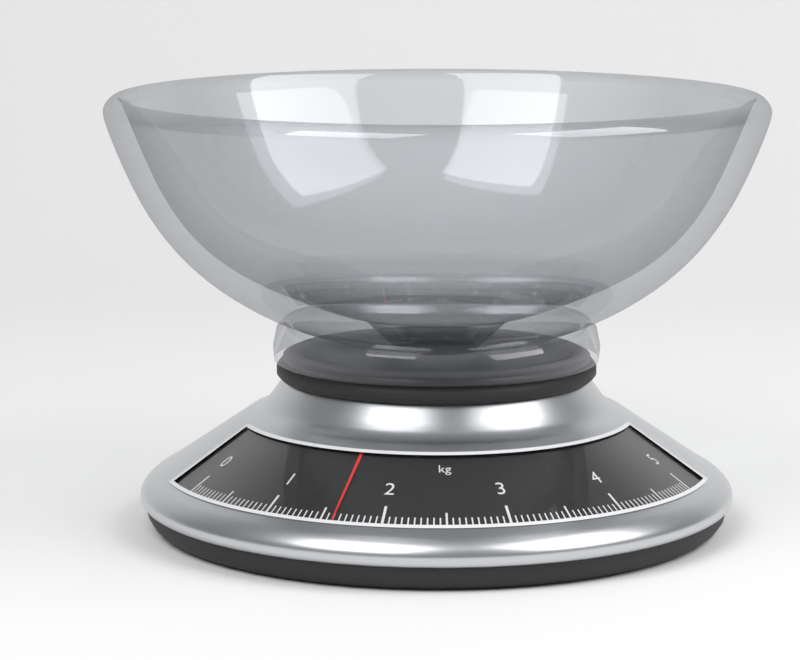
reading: 1.60 kg
